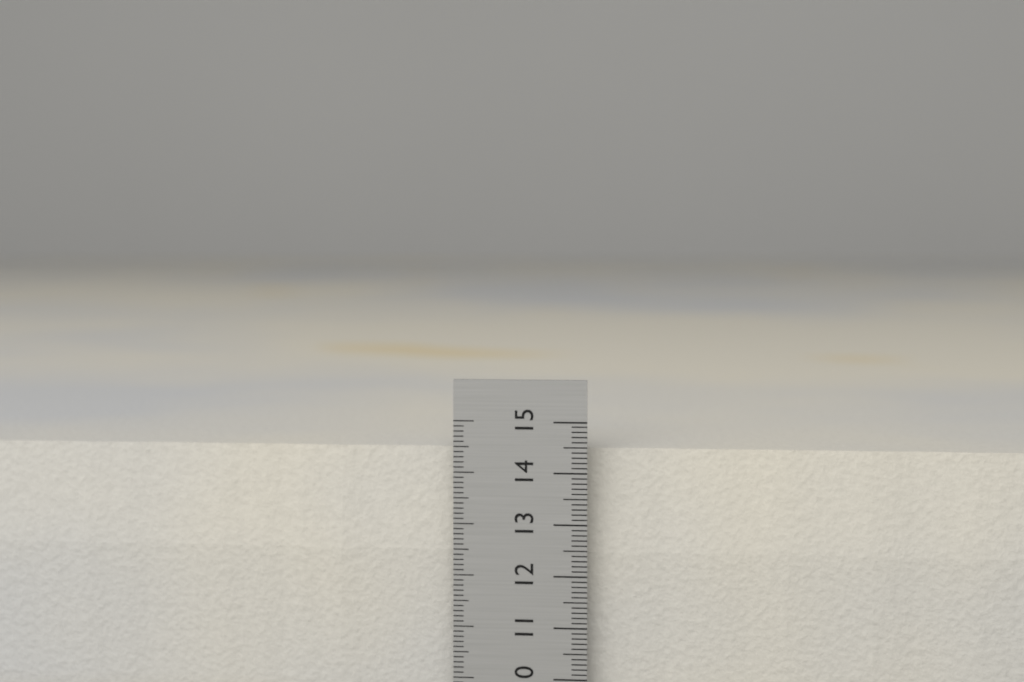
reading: 14.4 cm
